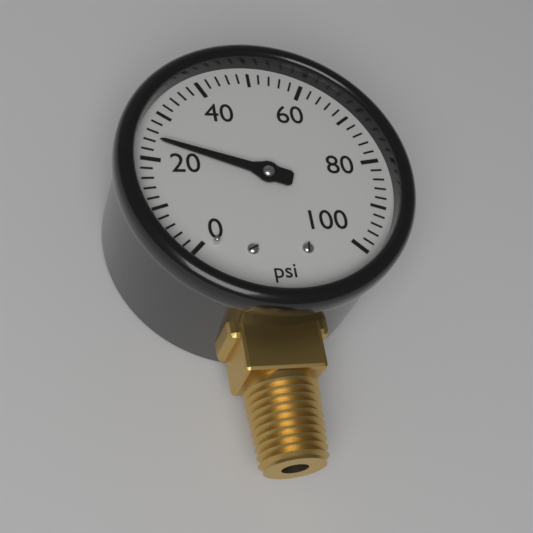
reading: 24 psi
